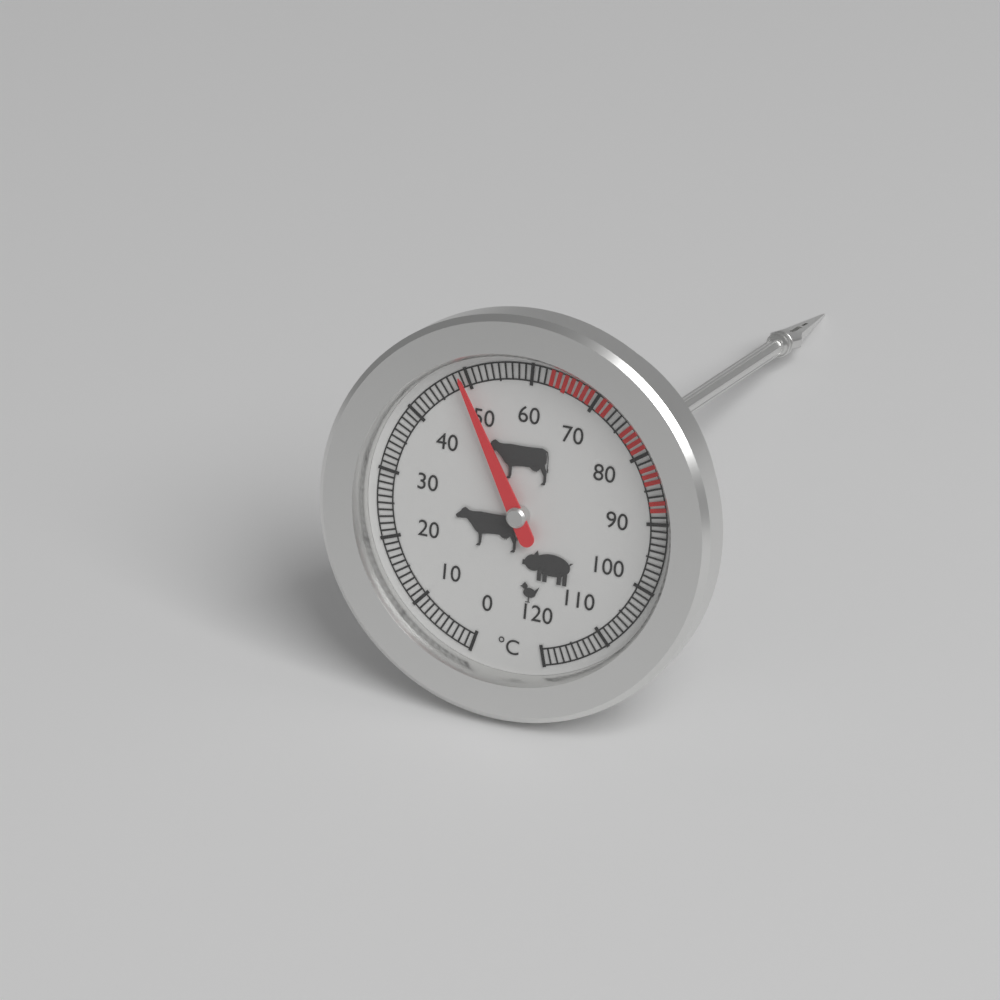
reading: 49 °C
